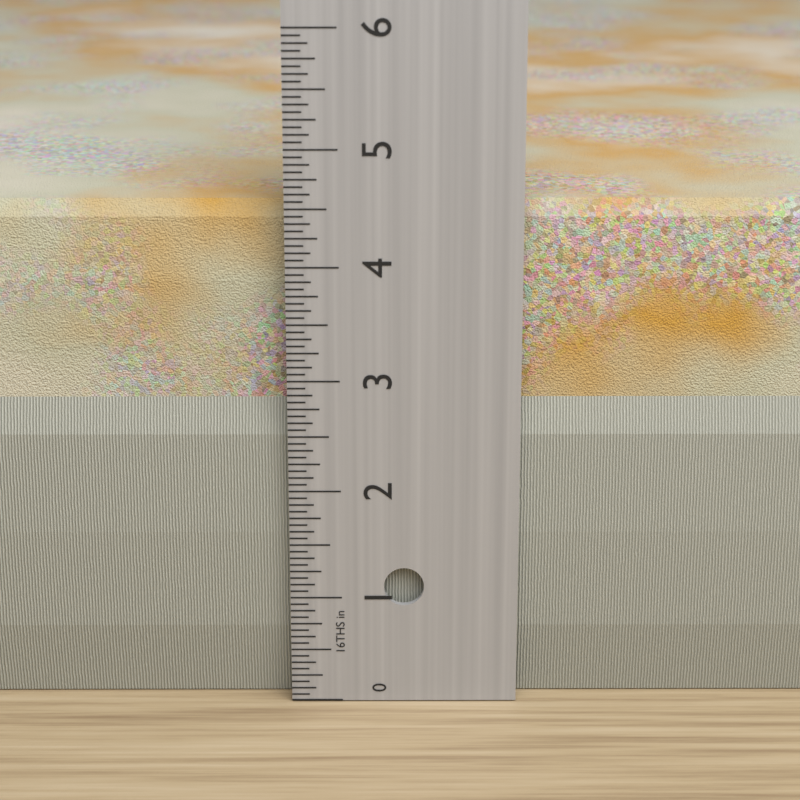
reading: 4.5000 in
